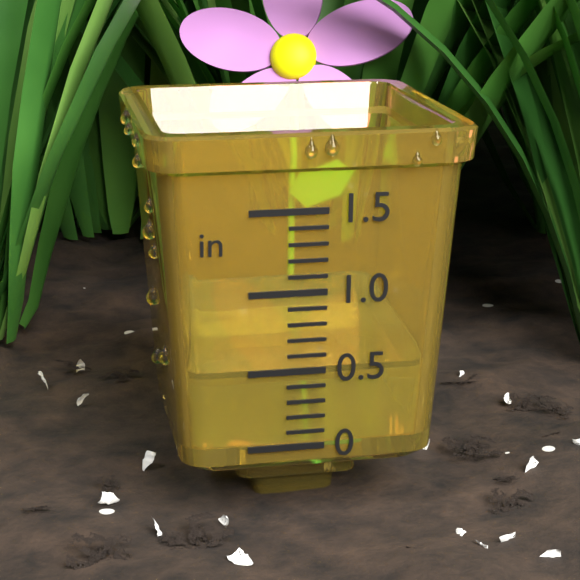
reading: 0.5 in
